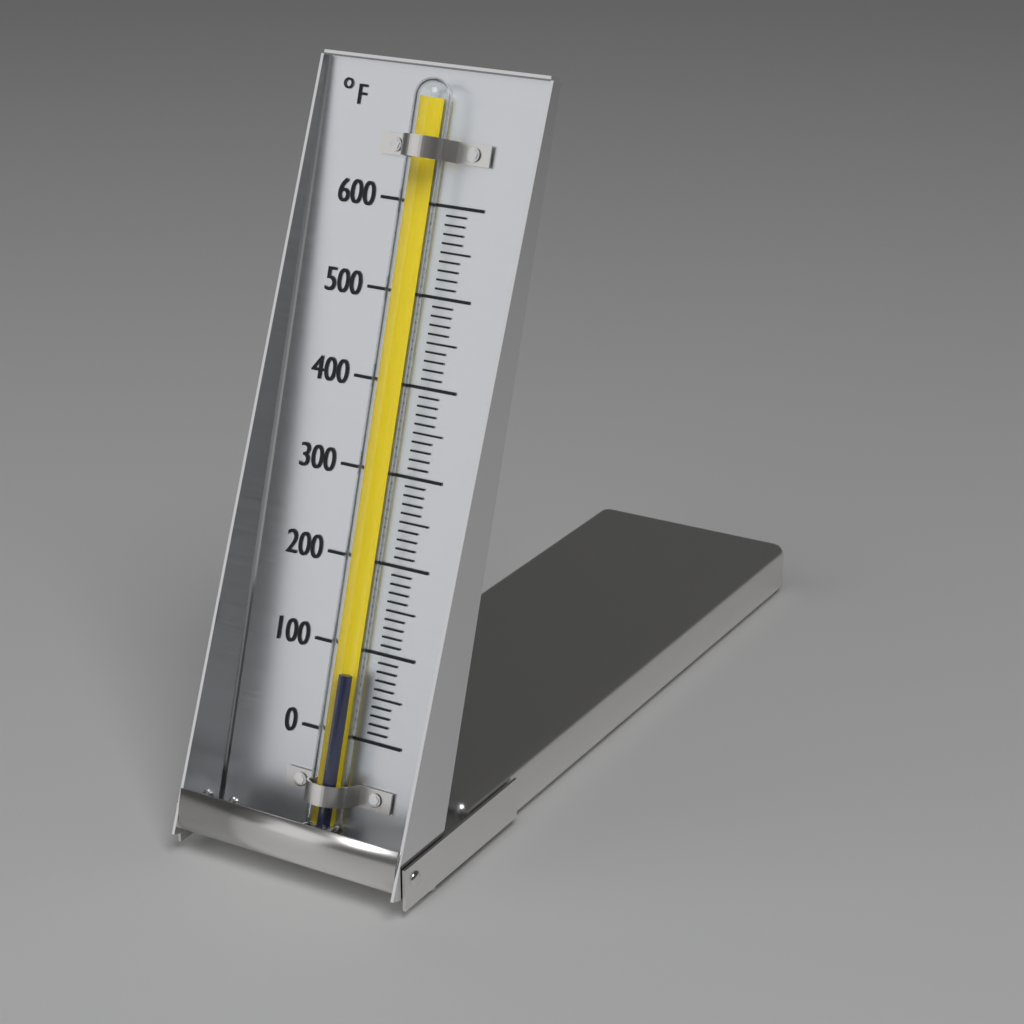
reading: 72 °F
